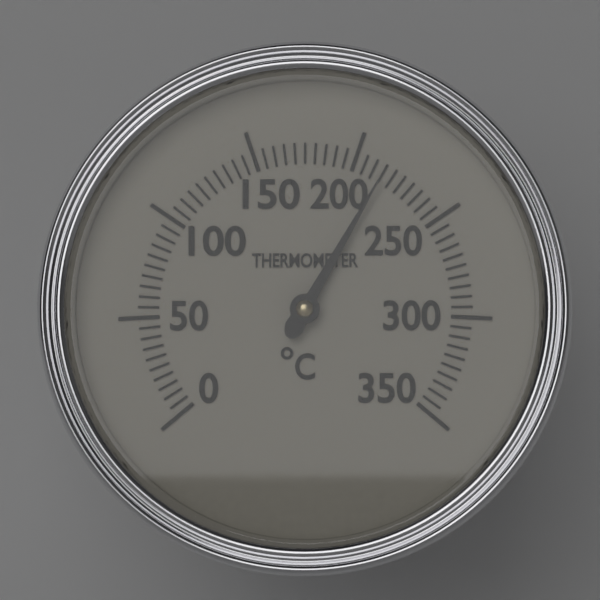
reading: 215 °C
